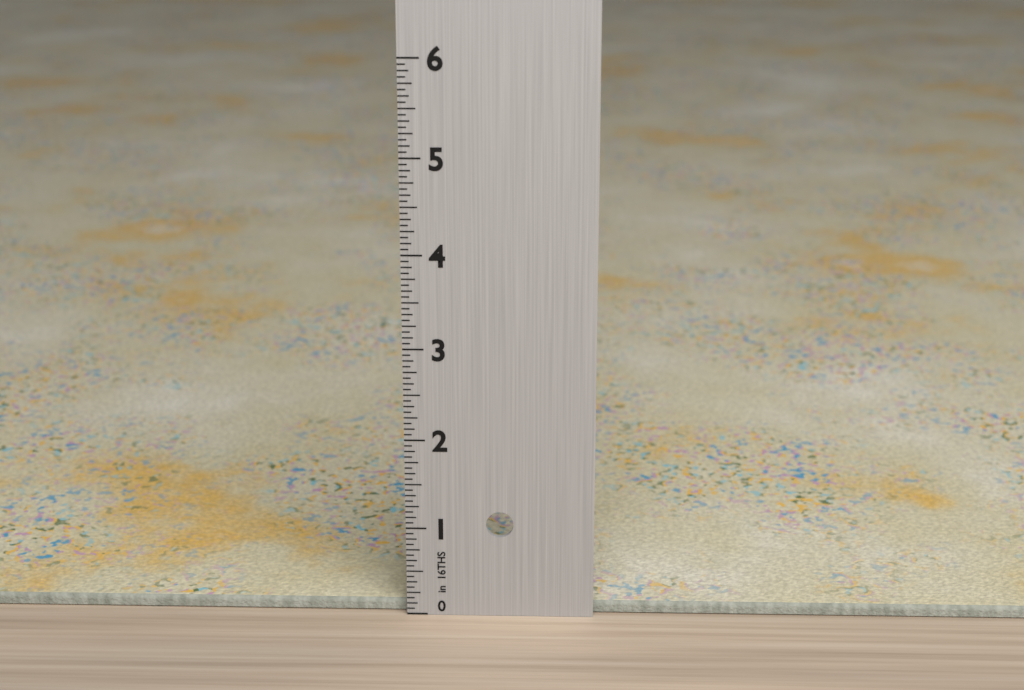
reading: 0.1250 in
